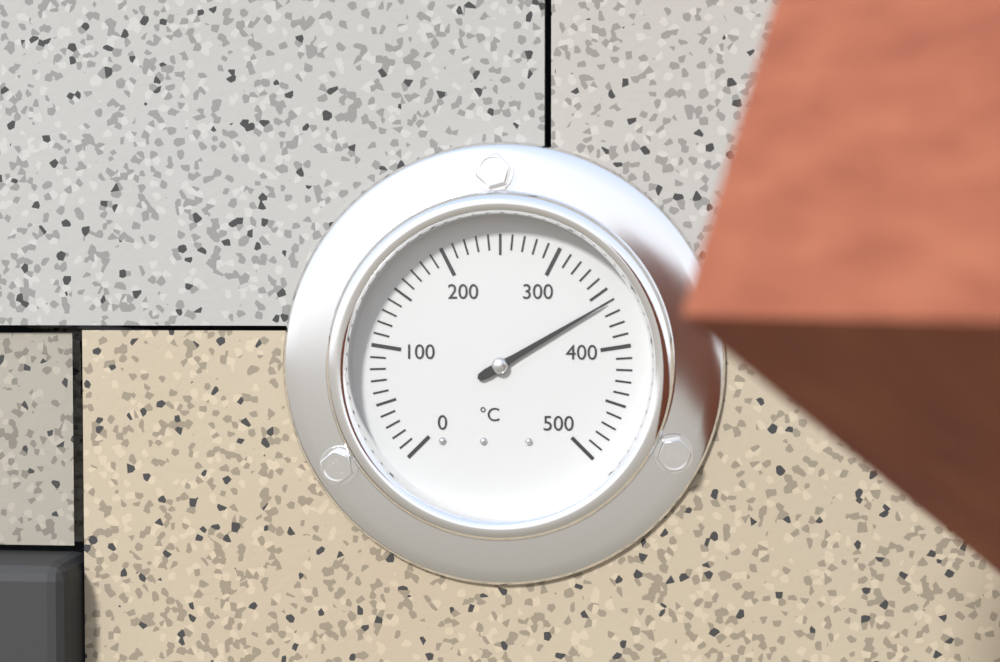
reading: 360 °C
